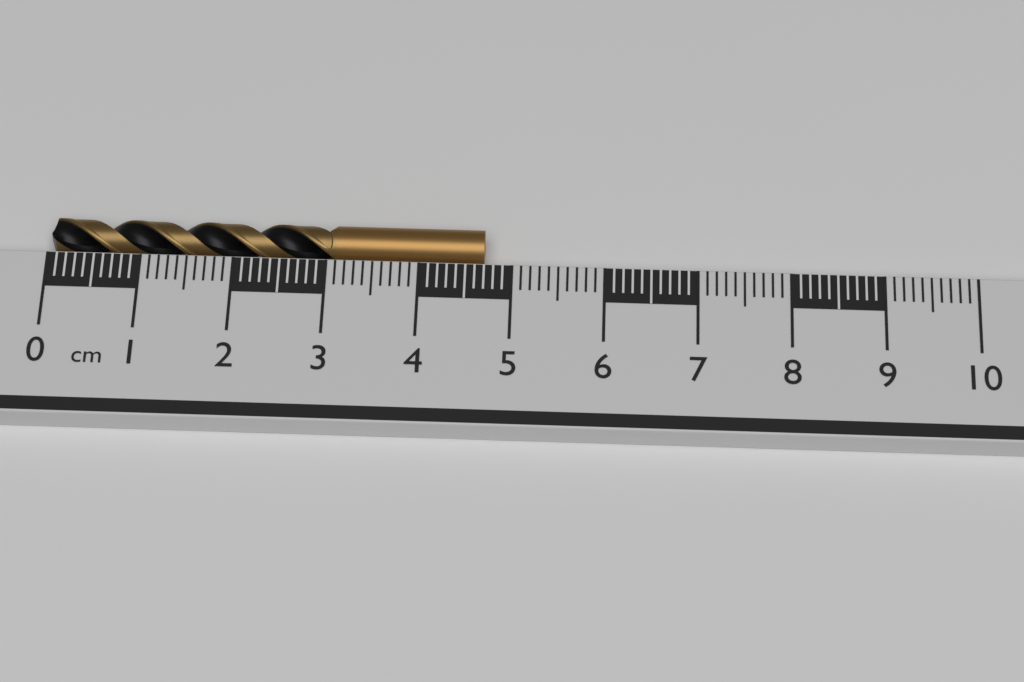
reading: 4.7 cm
